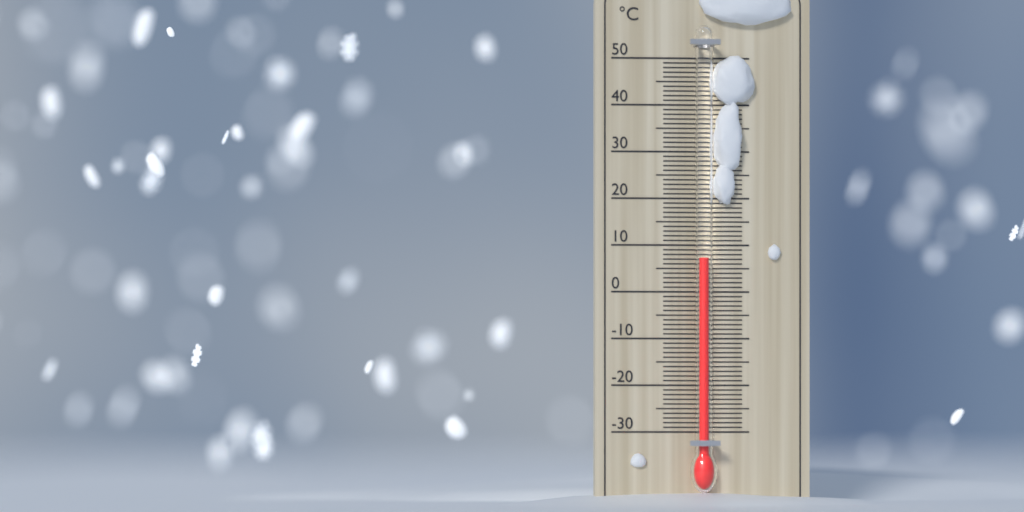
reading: 7 °C
